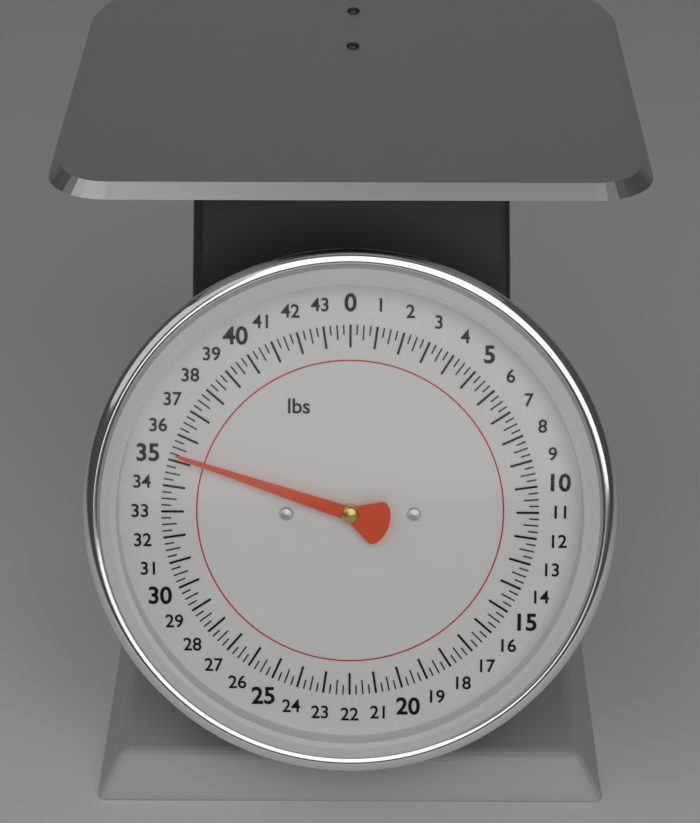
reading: 35.25 lbs
